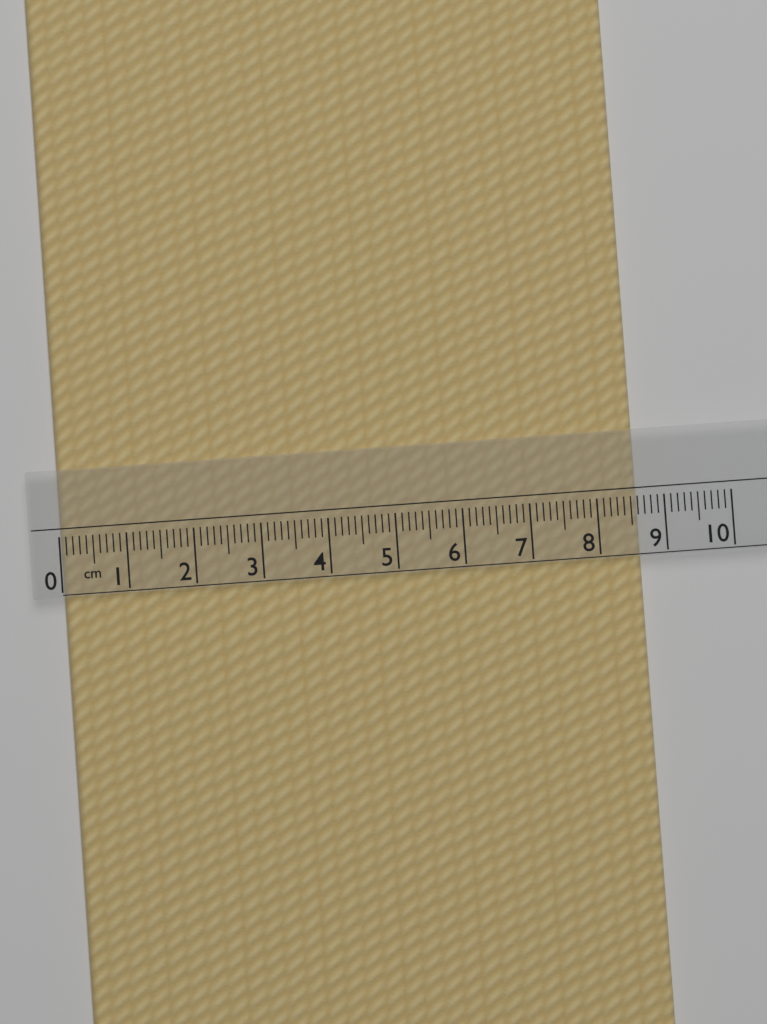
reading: 8.6 cm
